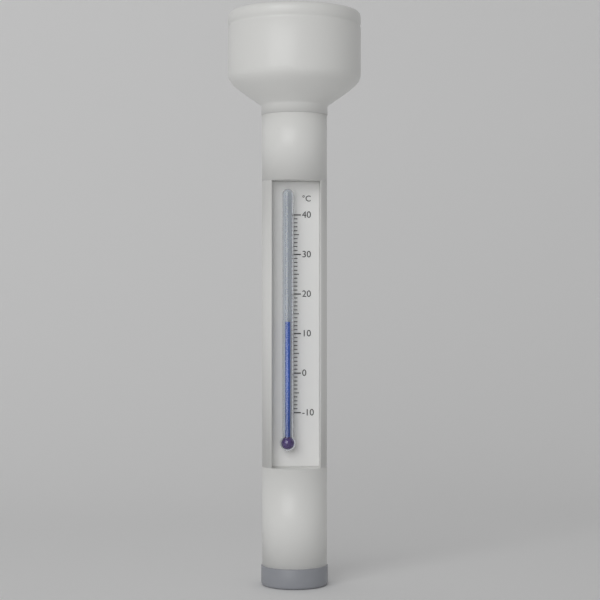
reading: 13 °C
